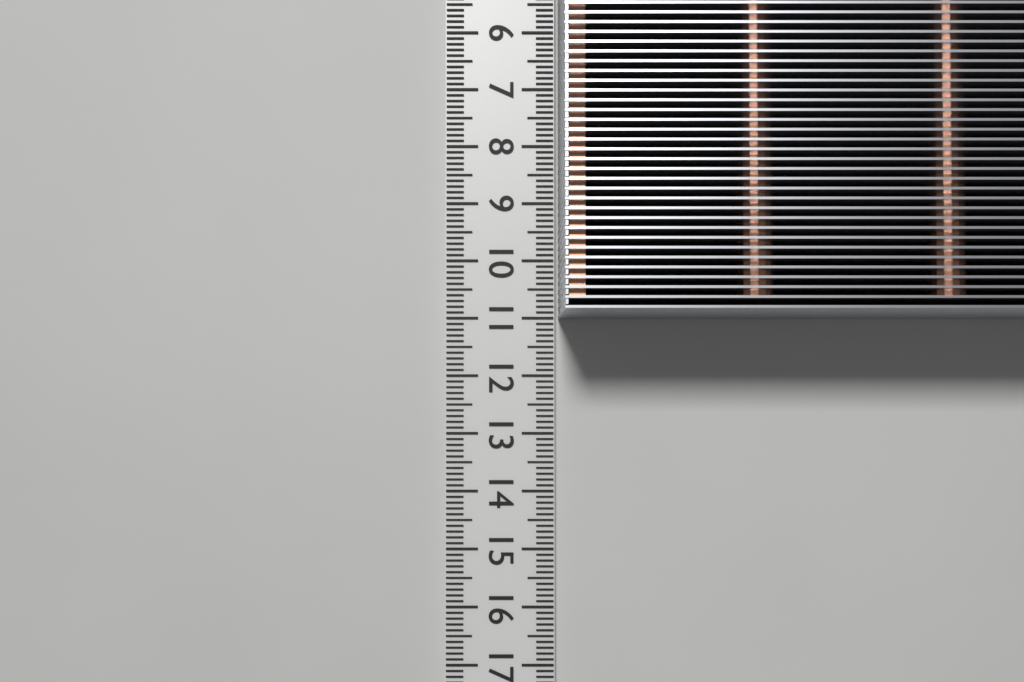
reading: 11.0 cm
